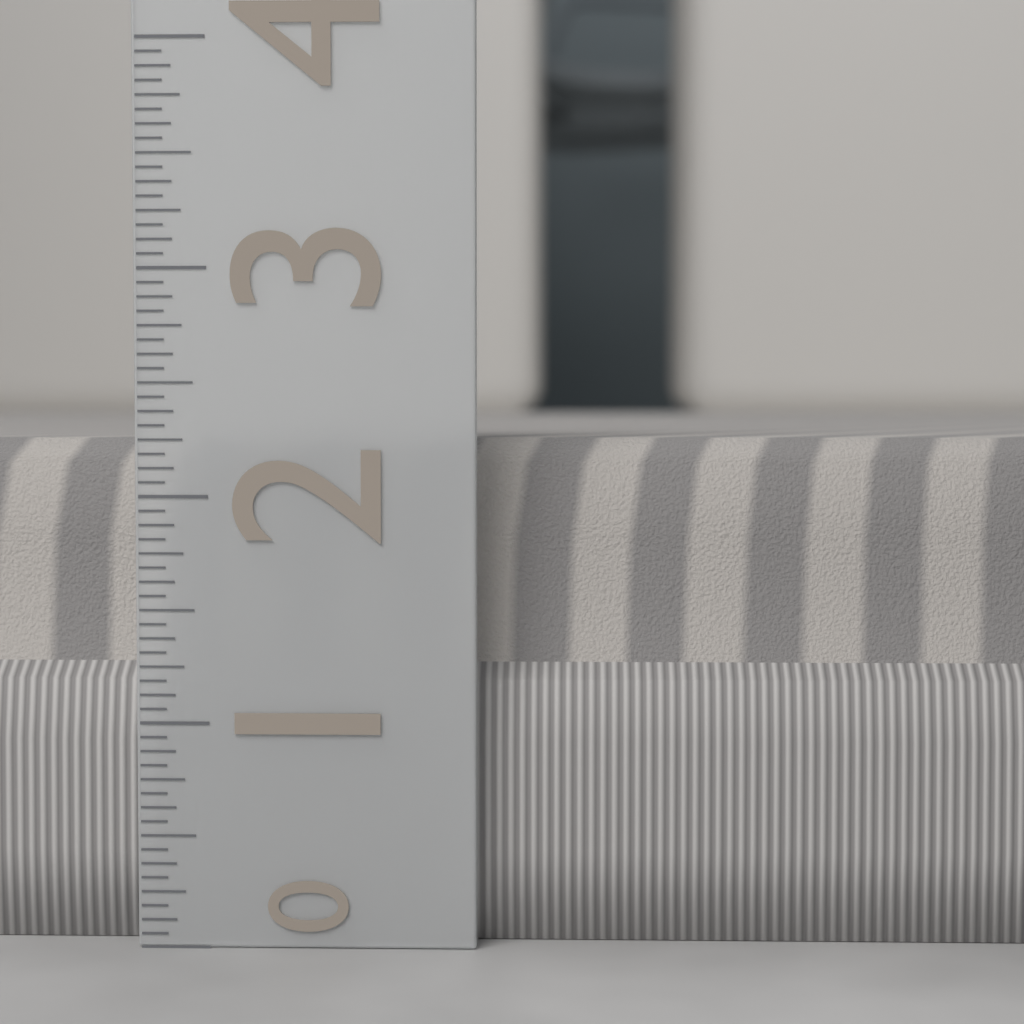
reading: 2.2500 (no unit)
